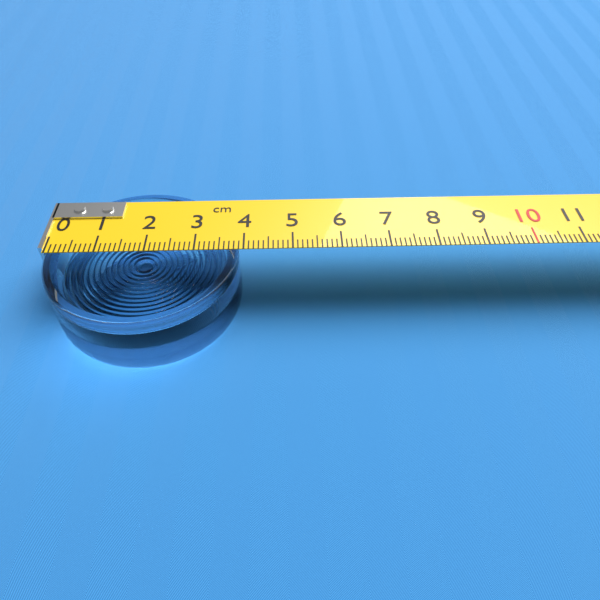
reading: 3.9 cm
